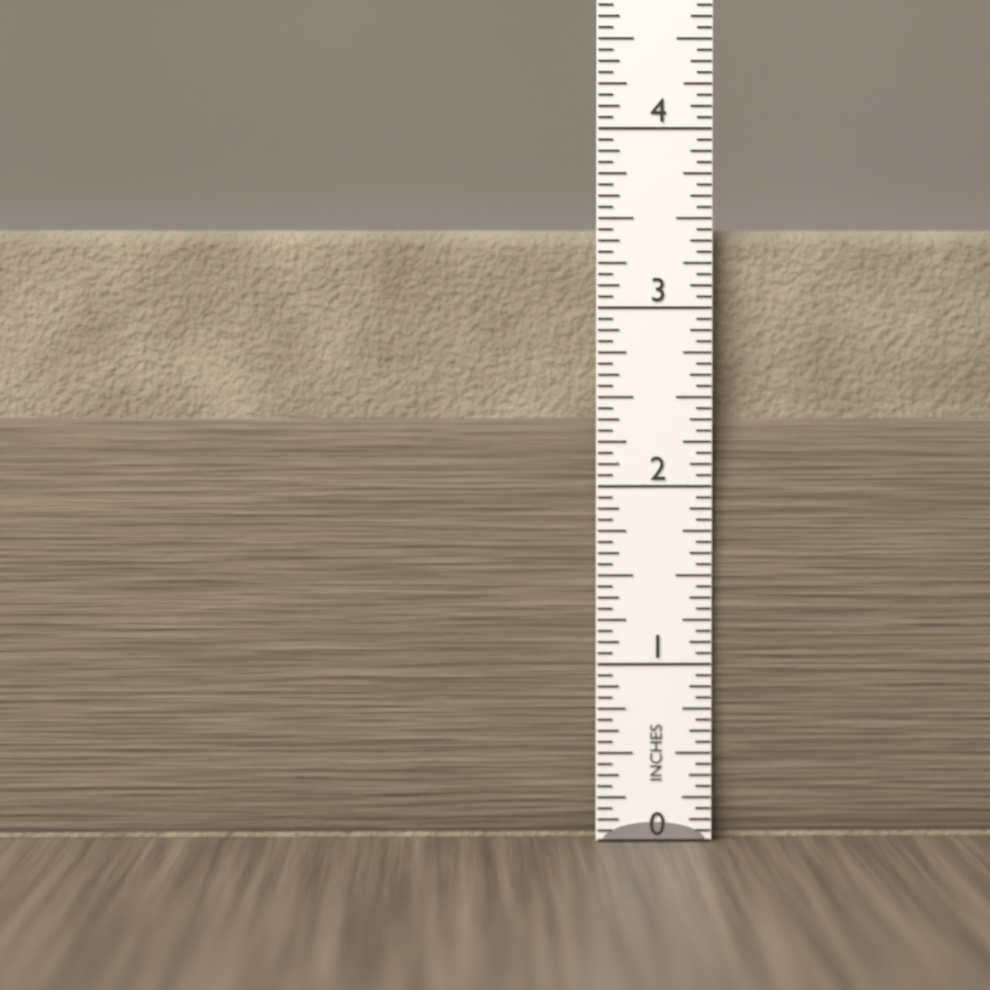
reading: 3.4375 in
